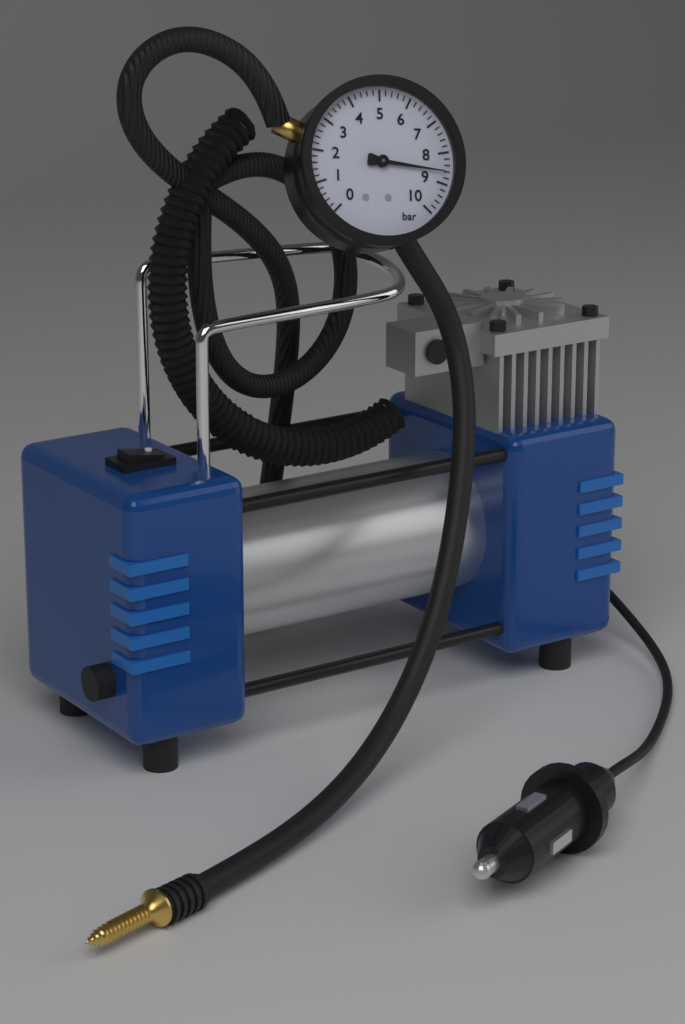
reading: 8.6 bar
